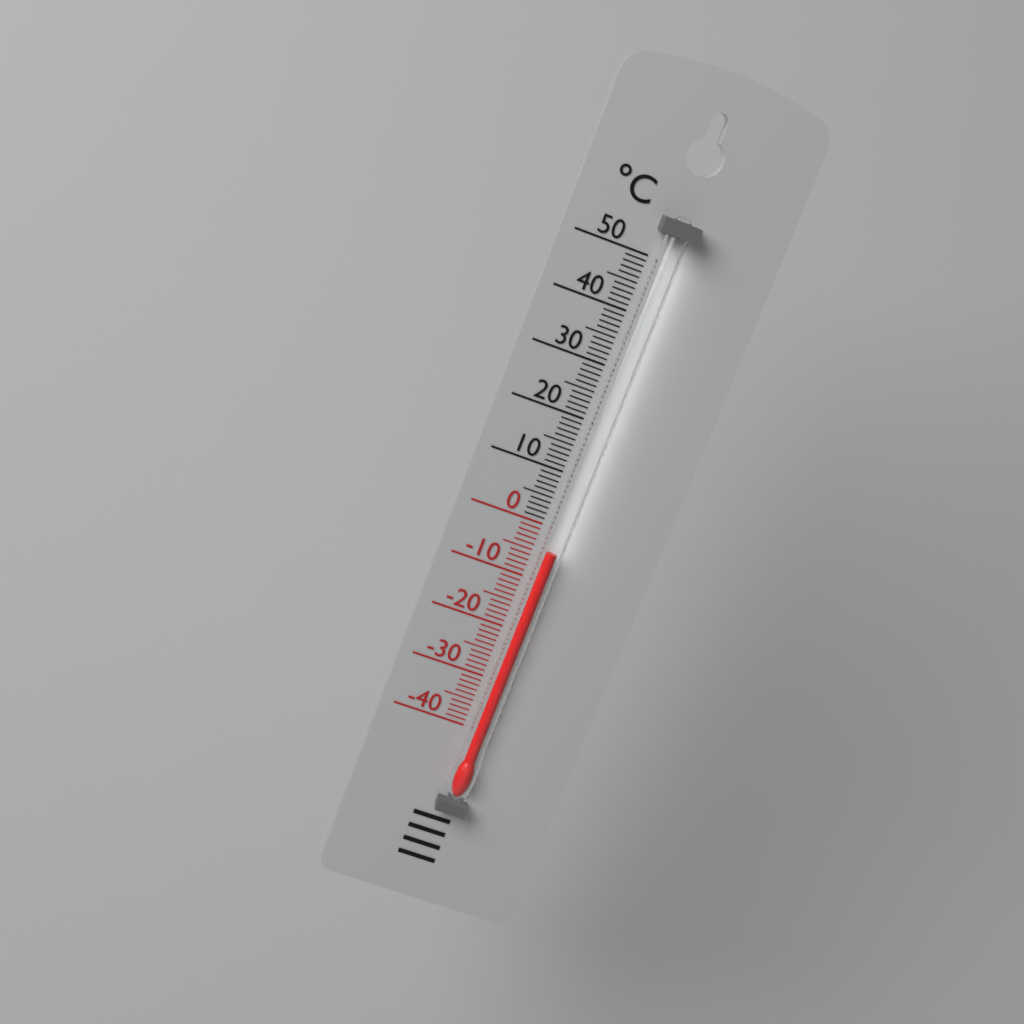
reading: -4 °C
